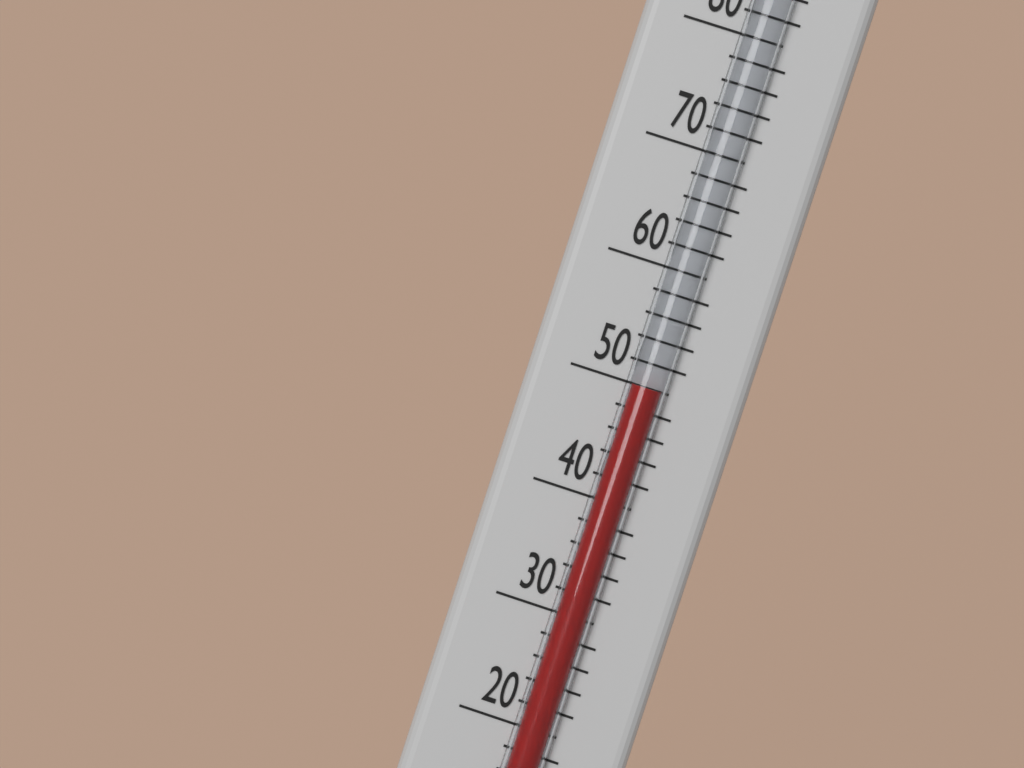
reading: 50 °F
